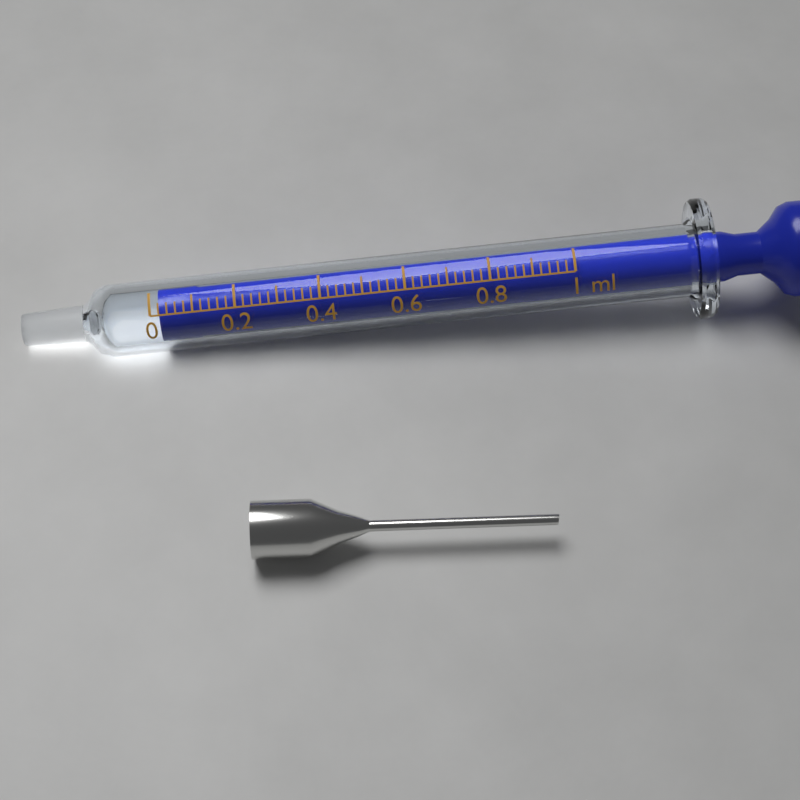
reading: 0.02 ml
